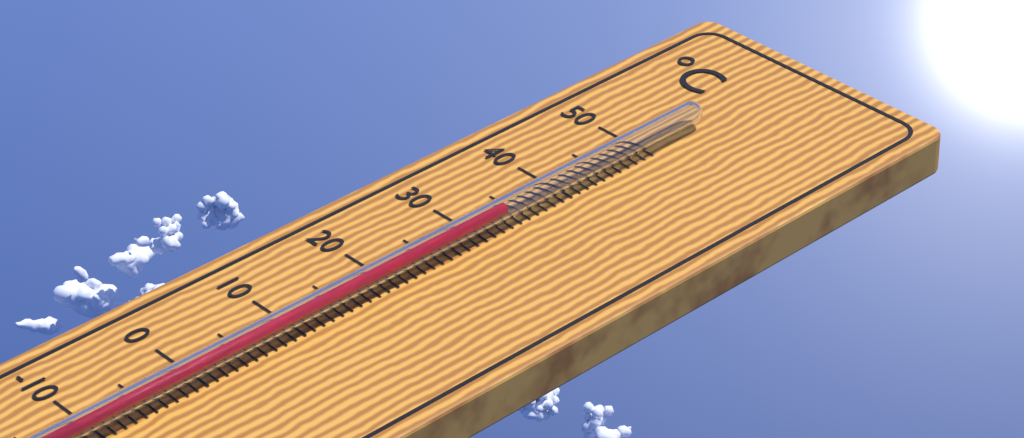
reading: 33 °C
